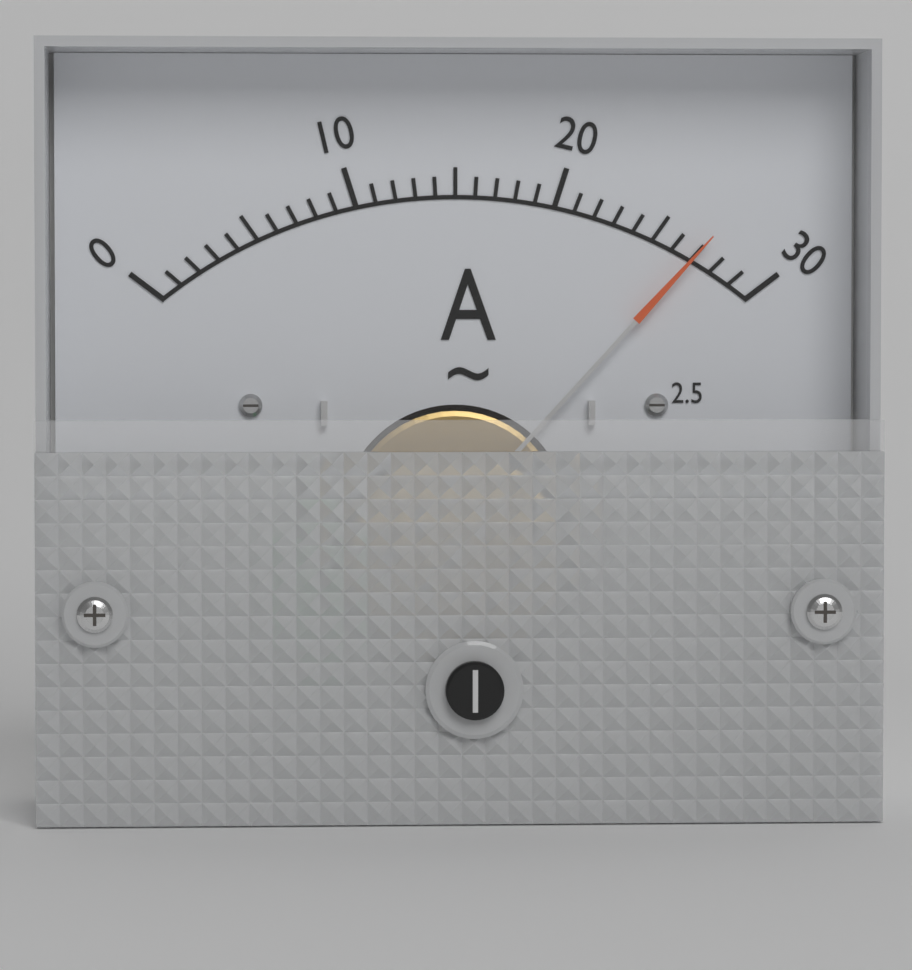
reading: 27 A
